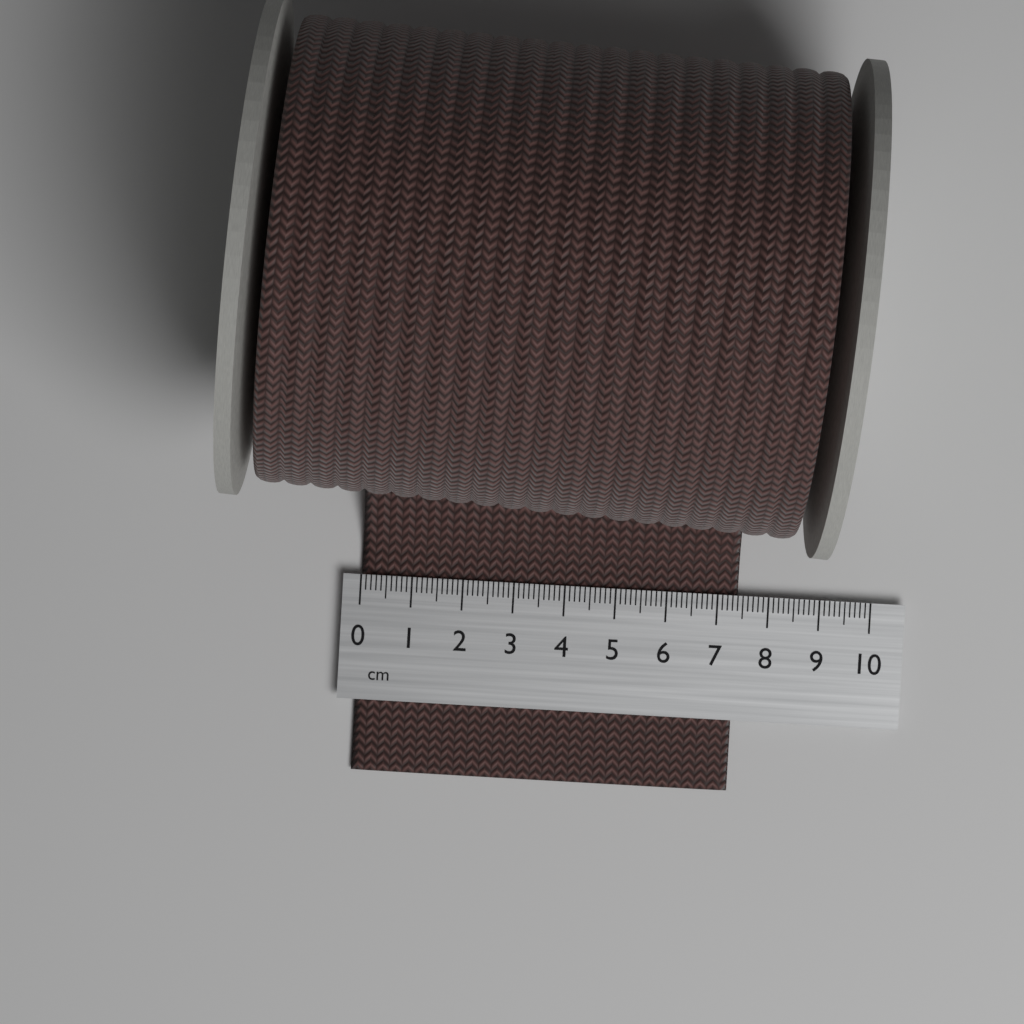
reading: 7.4 cm
